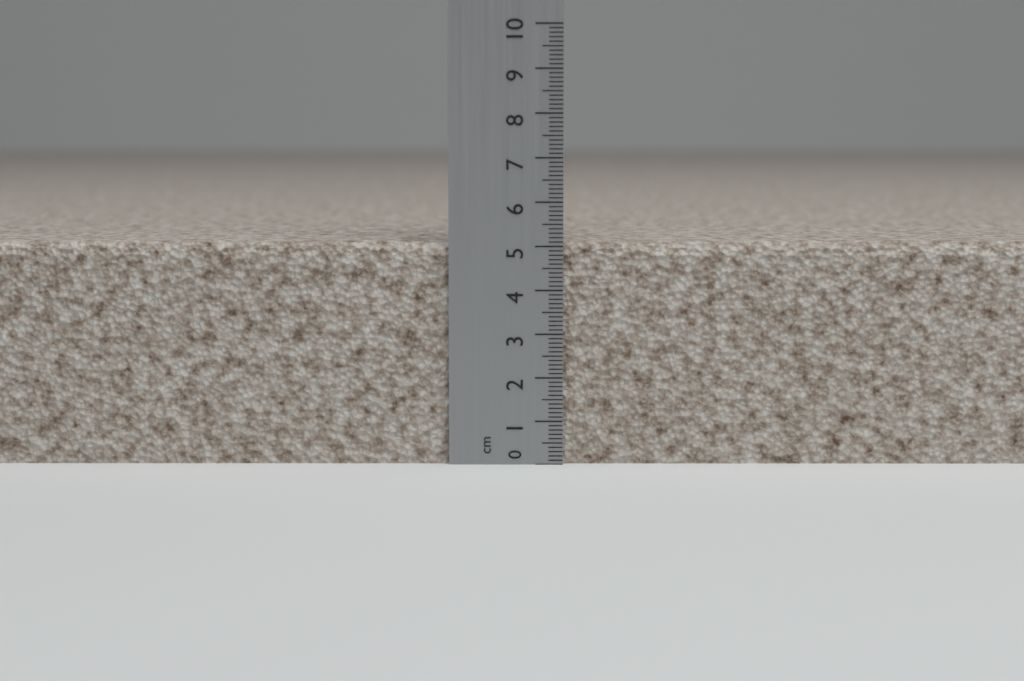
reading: 5.1 cm
